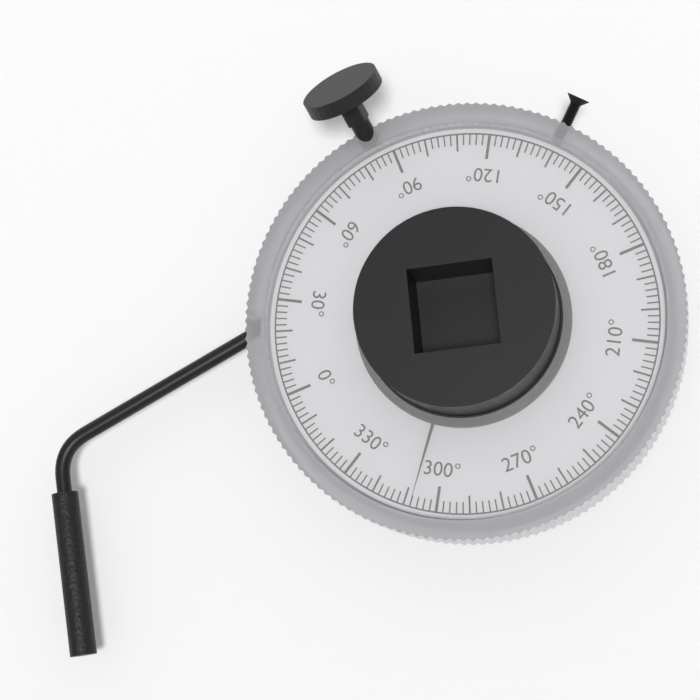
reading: 308 °
